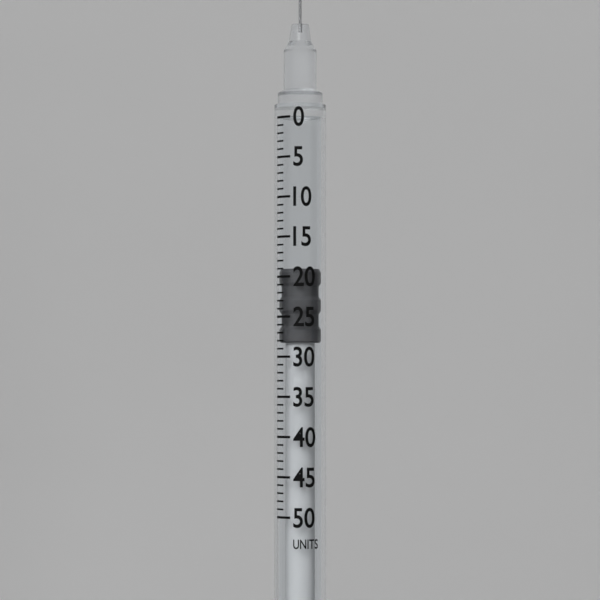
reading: 19 units
